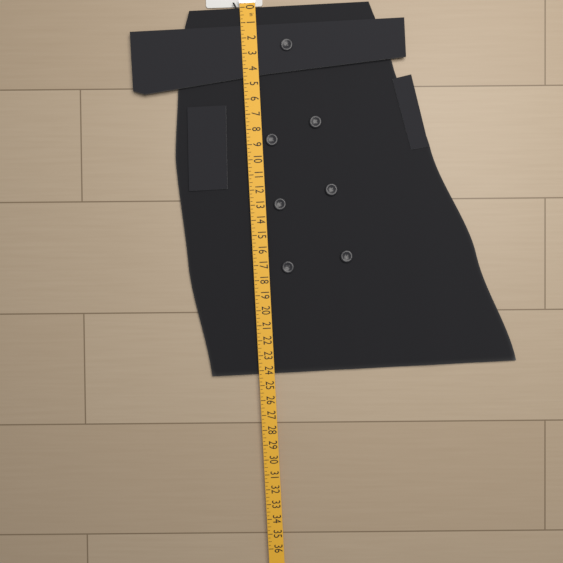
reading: 24.25 in
